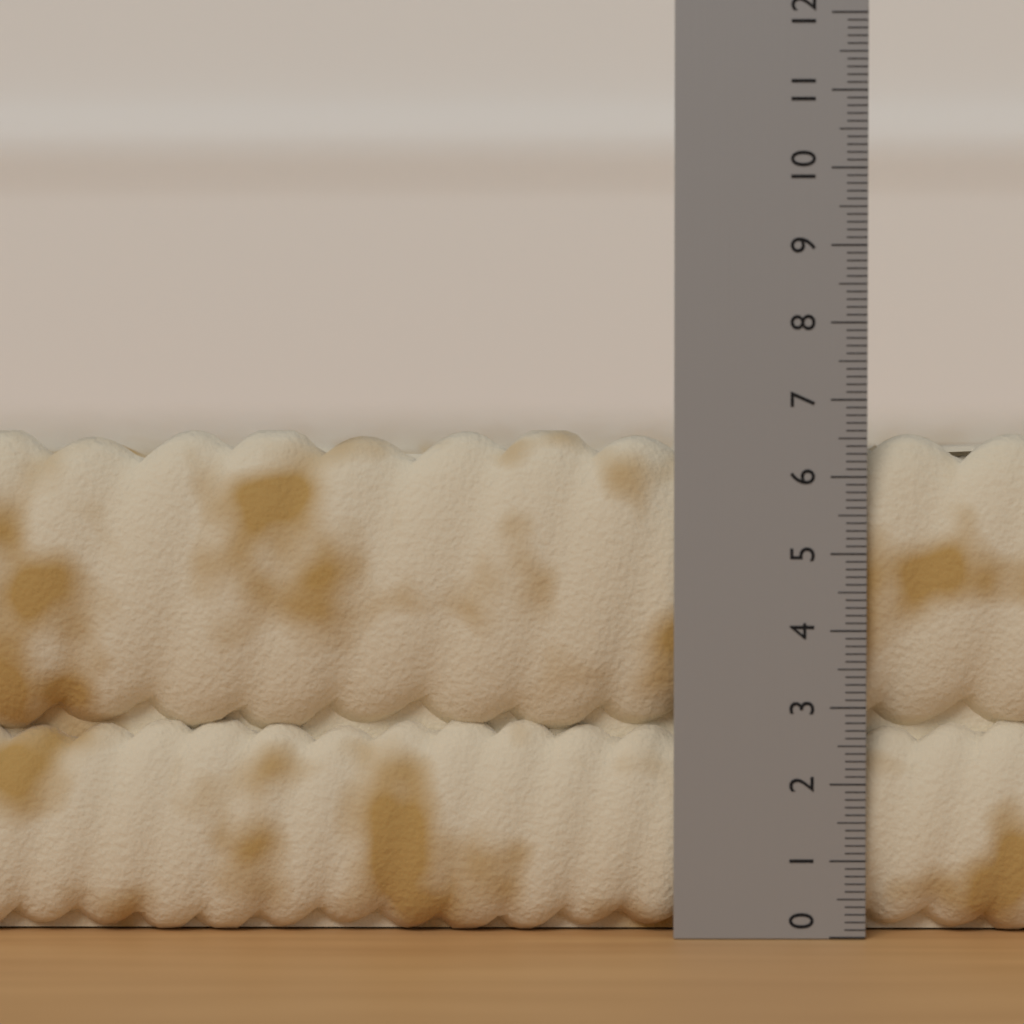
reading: 6.6 (no unit)
